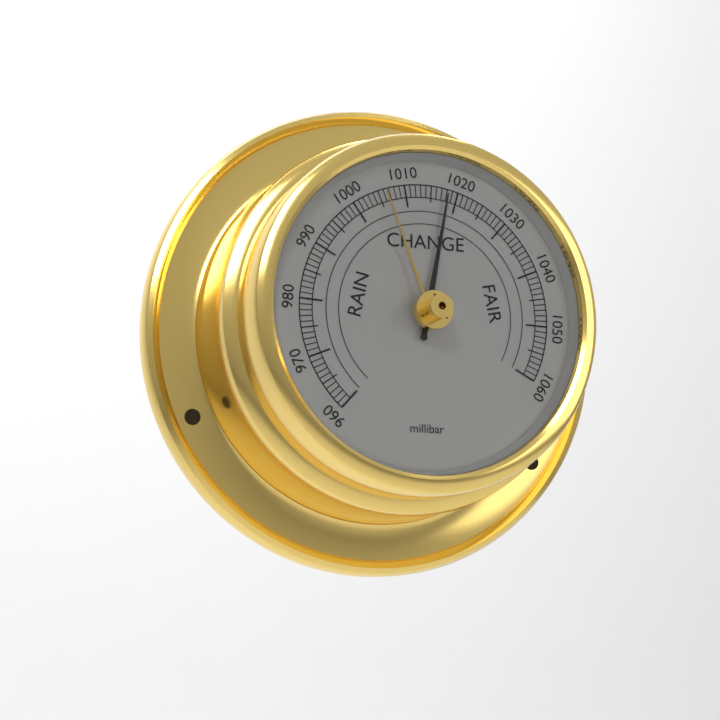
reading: 1018 millibar
